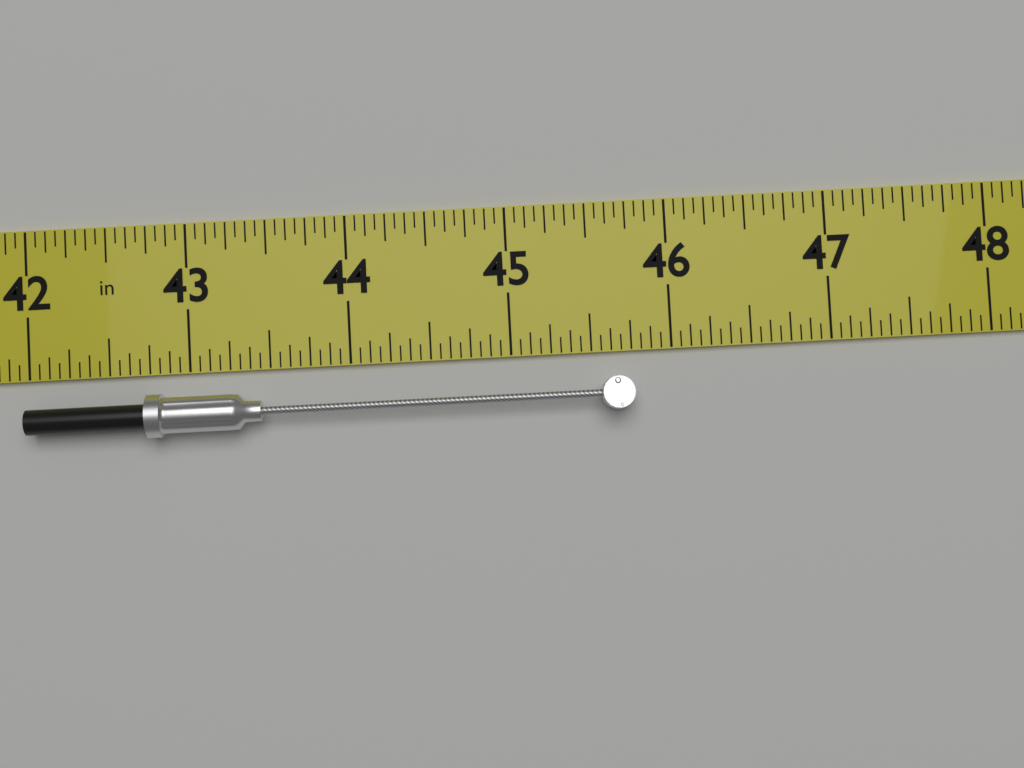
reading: 45.7500 in
